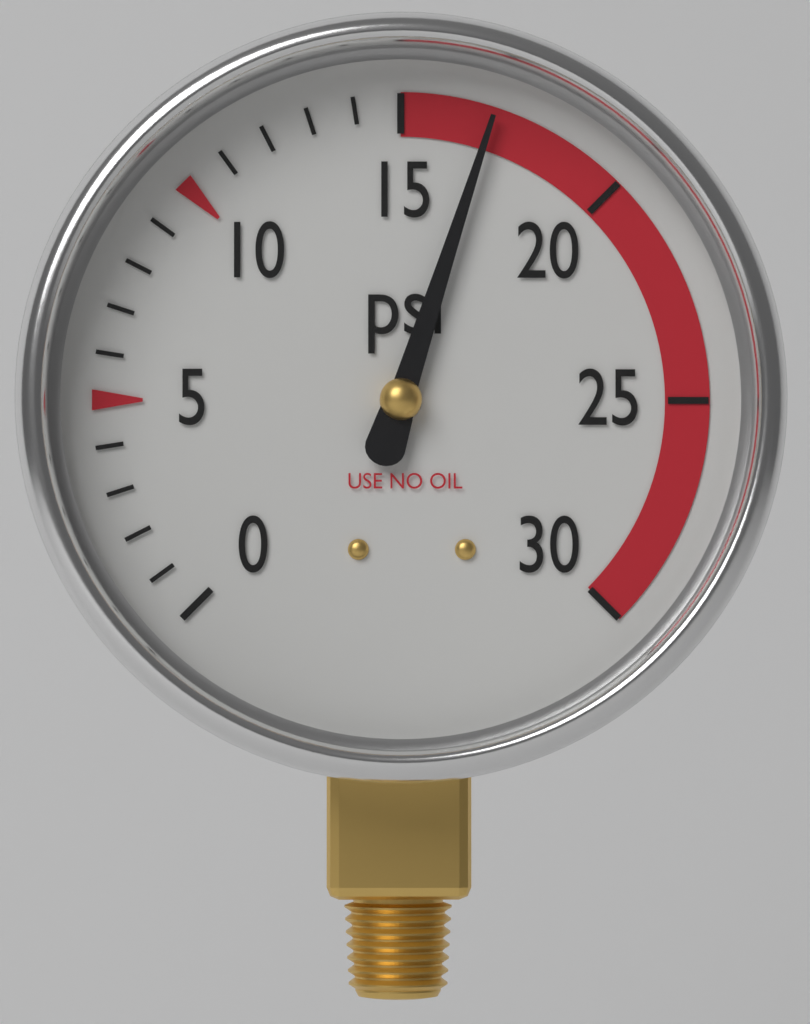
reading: 17 psi
